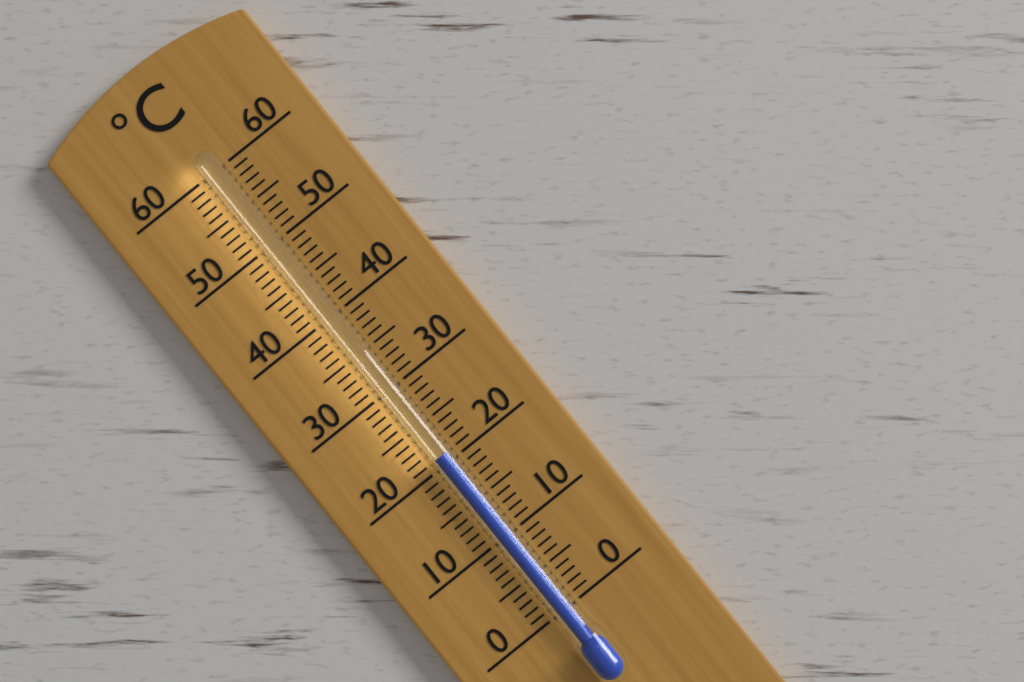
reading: 21 °C
